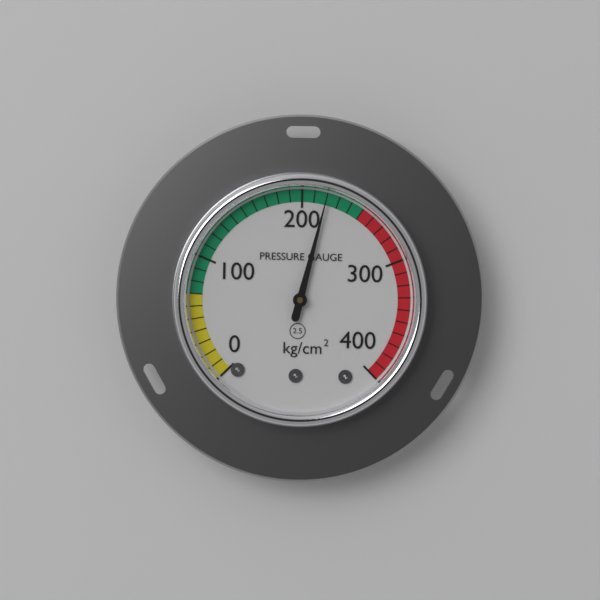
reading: 220 kg/cm²
